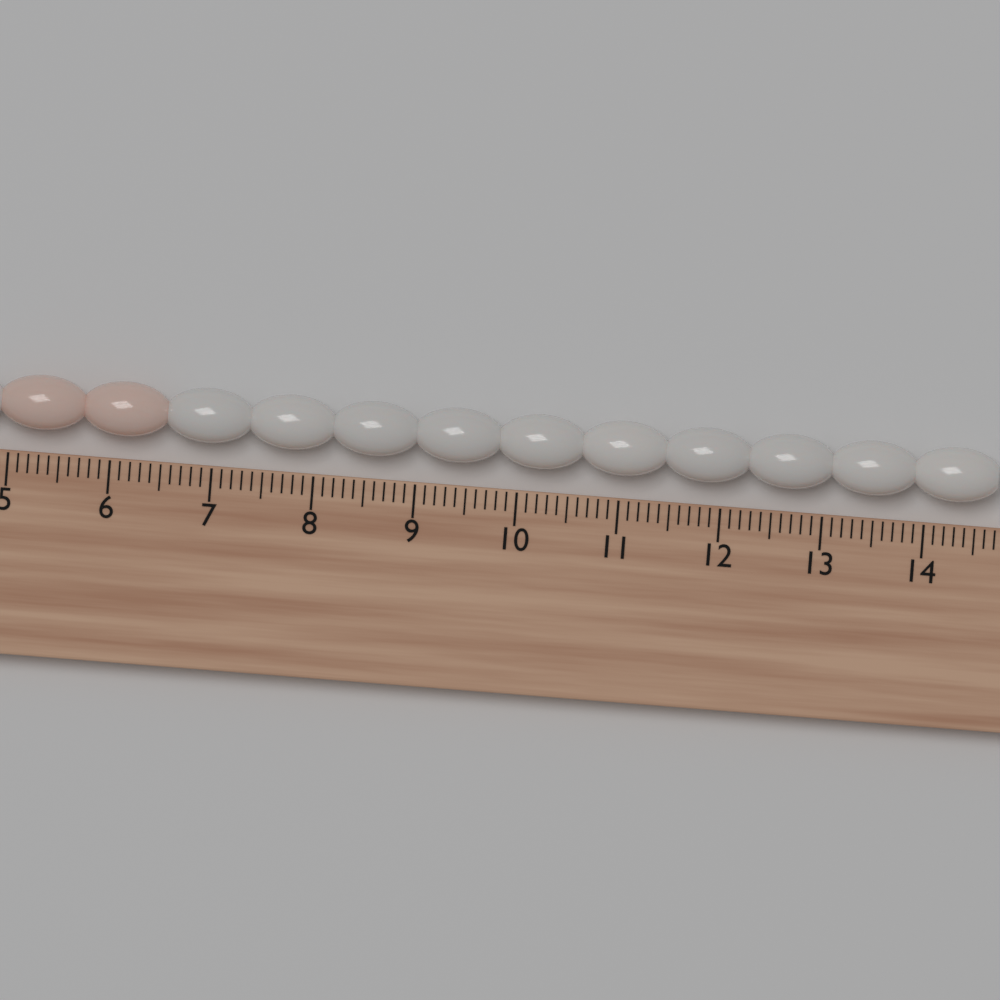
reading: 14.7 cm
